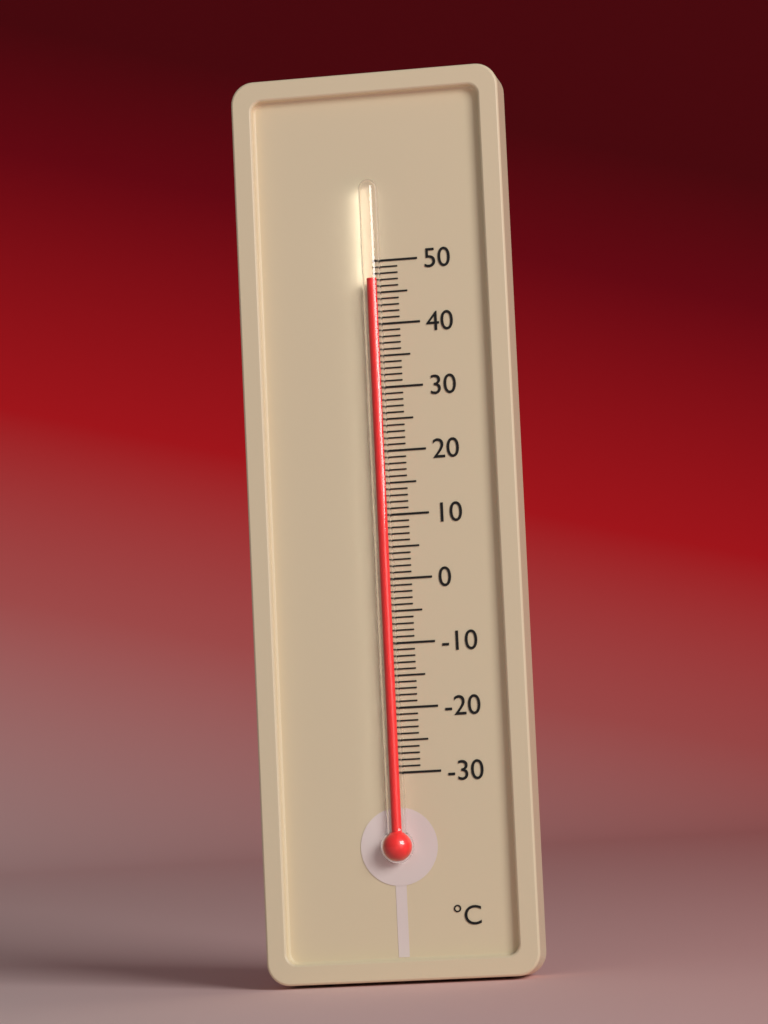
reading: 47 °C
